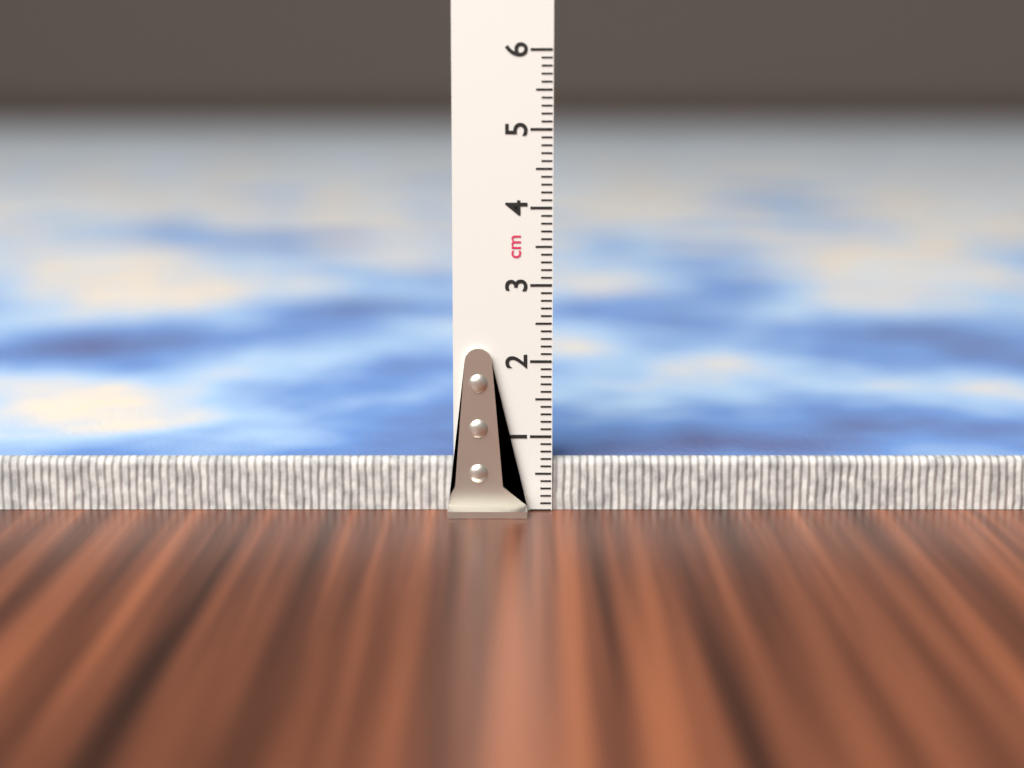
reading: 0.7 cm
